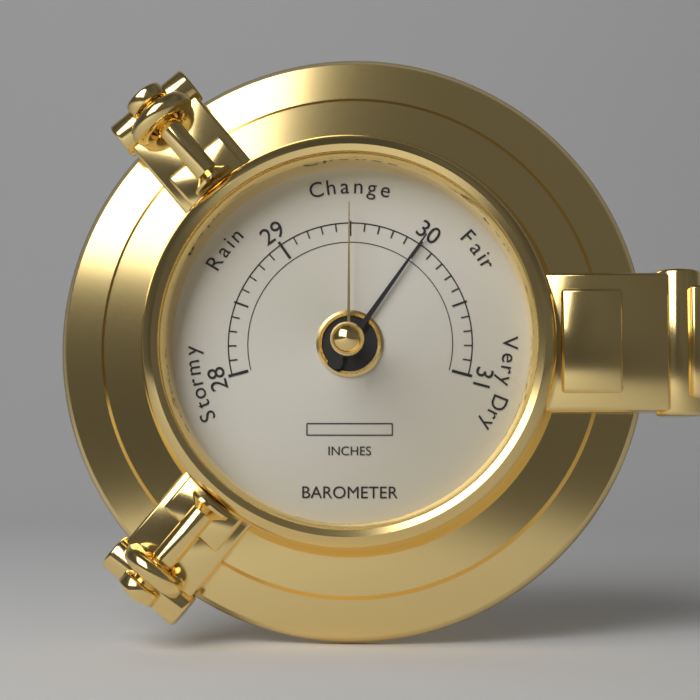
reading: 30.0 inches
